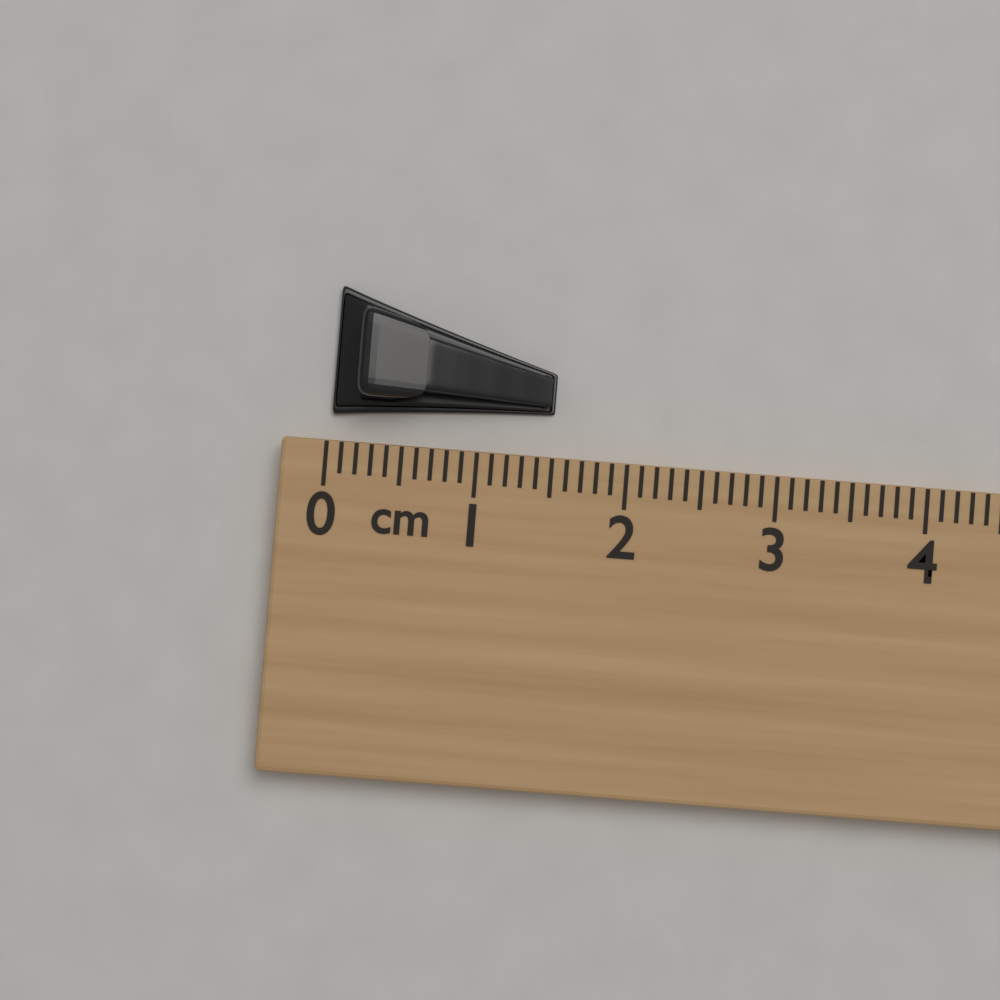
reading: 1.5 cm
